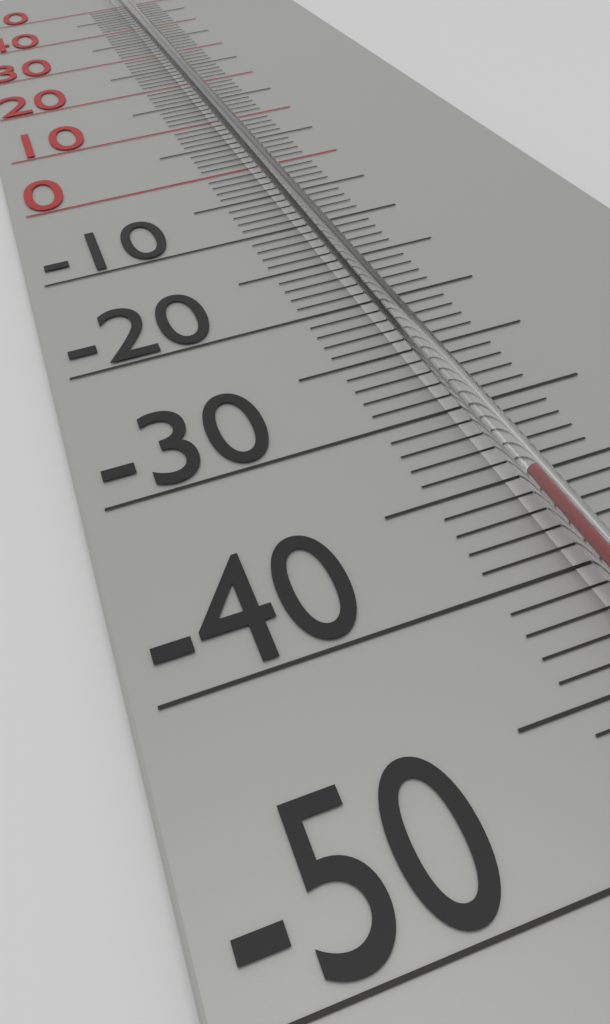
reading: -36 °C
